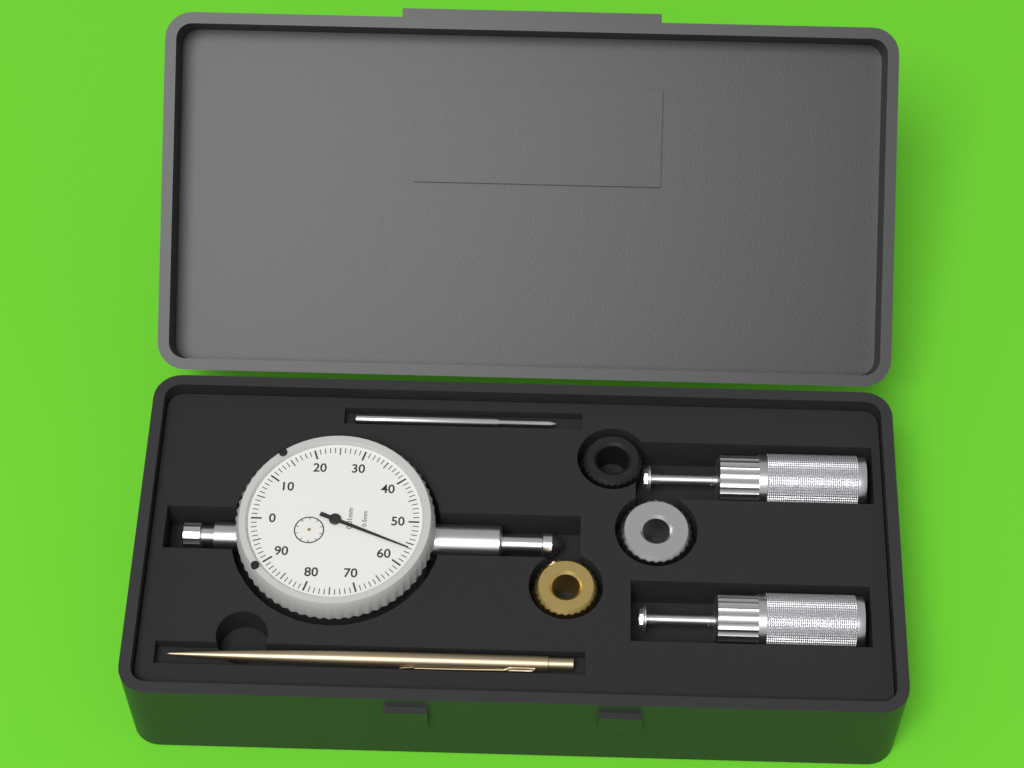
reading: 0.56 mm
